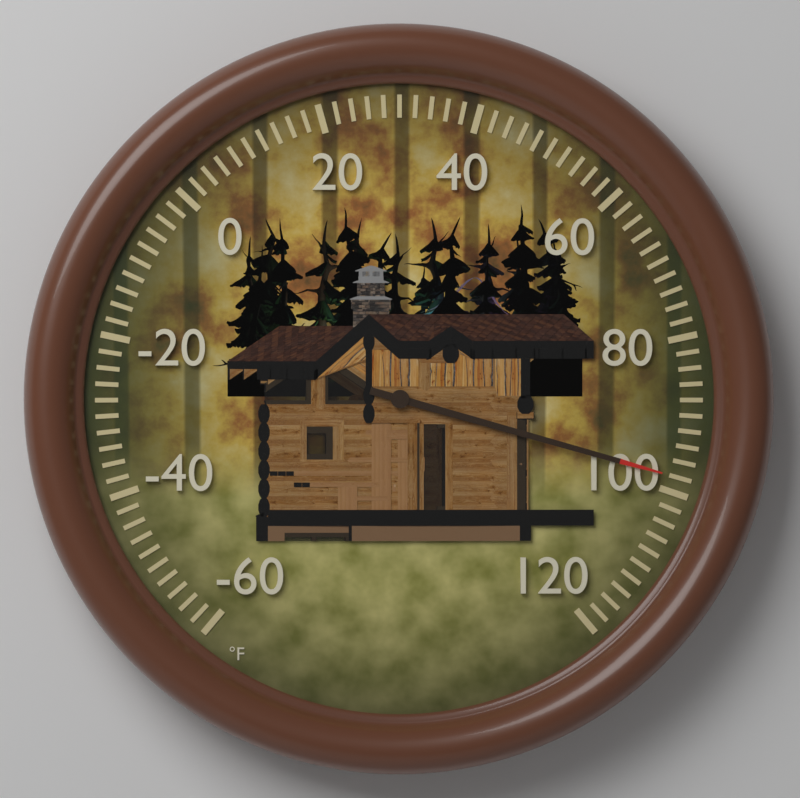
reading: 98 °F
